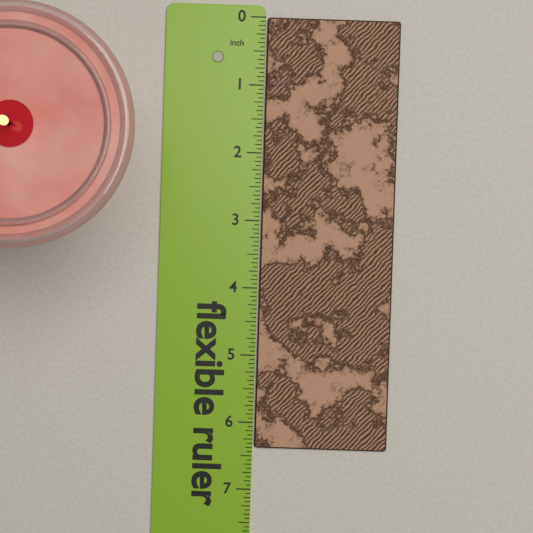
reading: 6.3750 in
